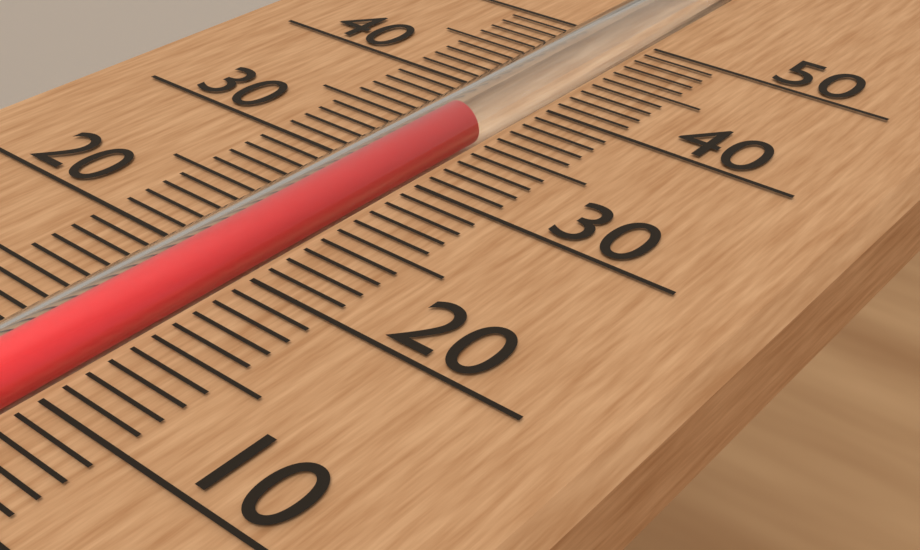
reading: 36 (no unit)
